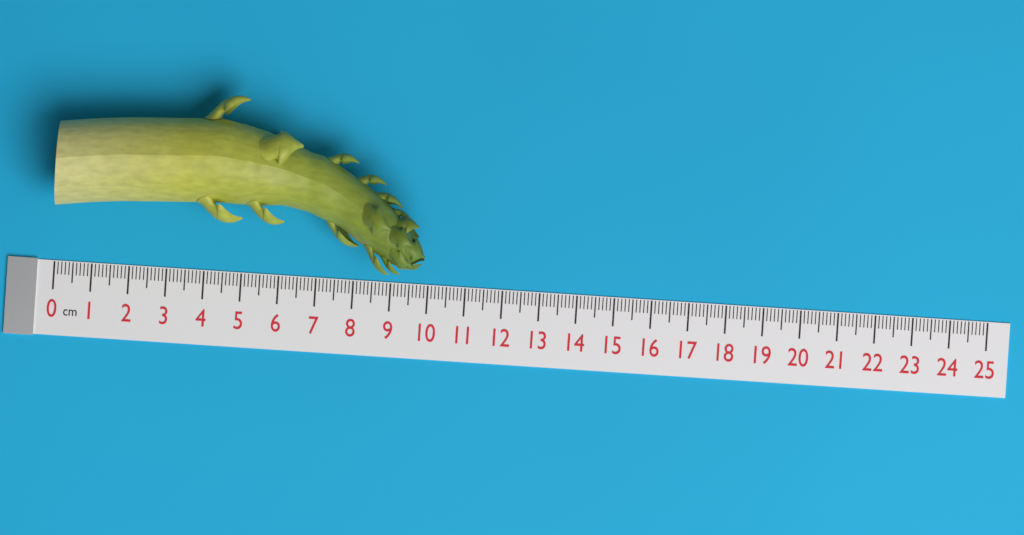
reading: 9.9 cm
